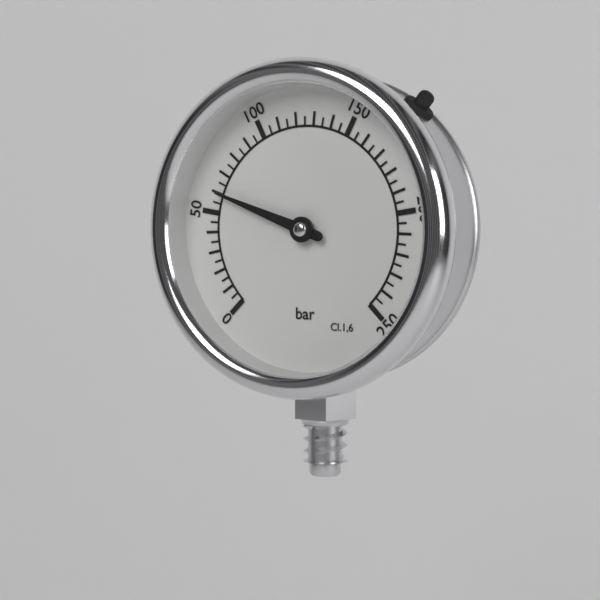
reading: 60 bar
